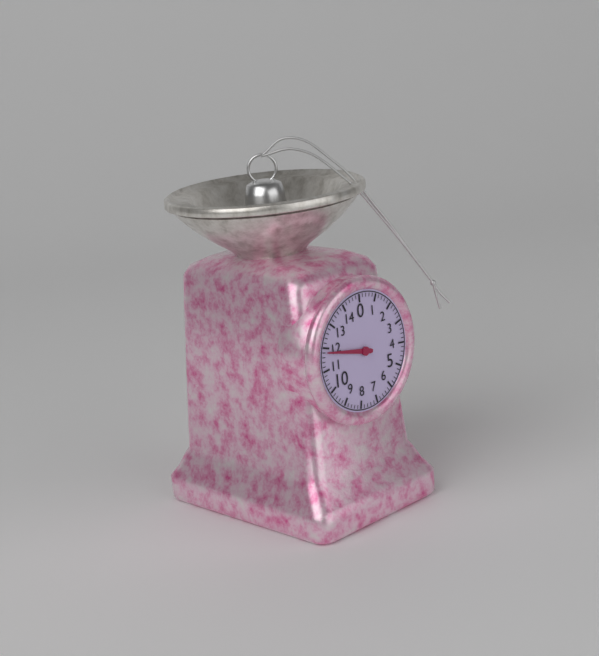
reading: 11.8 (no unit)
